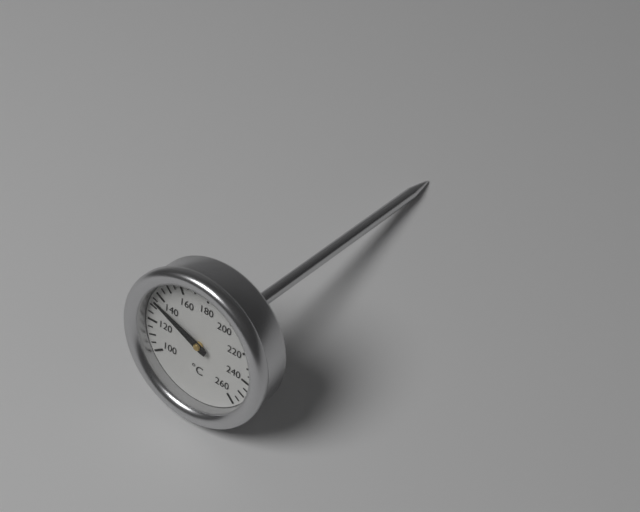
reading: 135 °C
